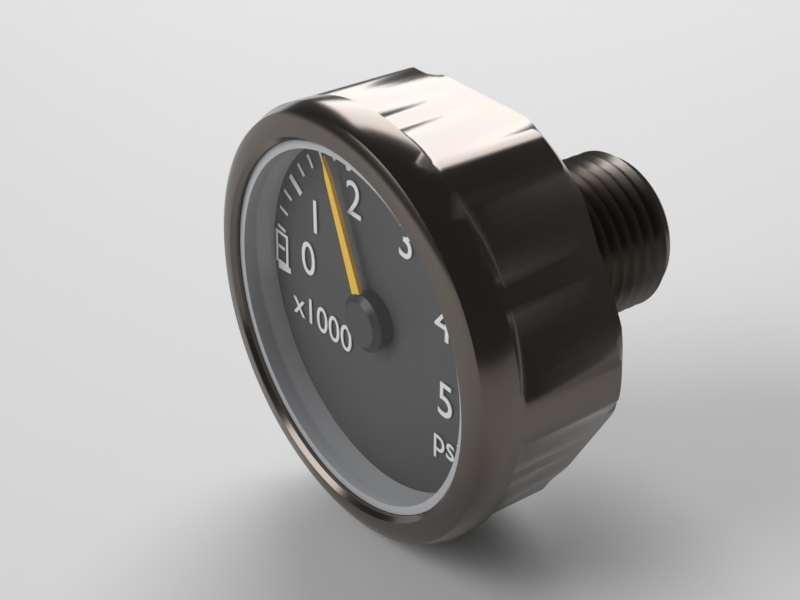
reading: 1800 psi
